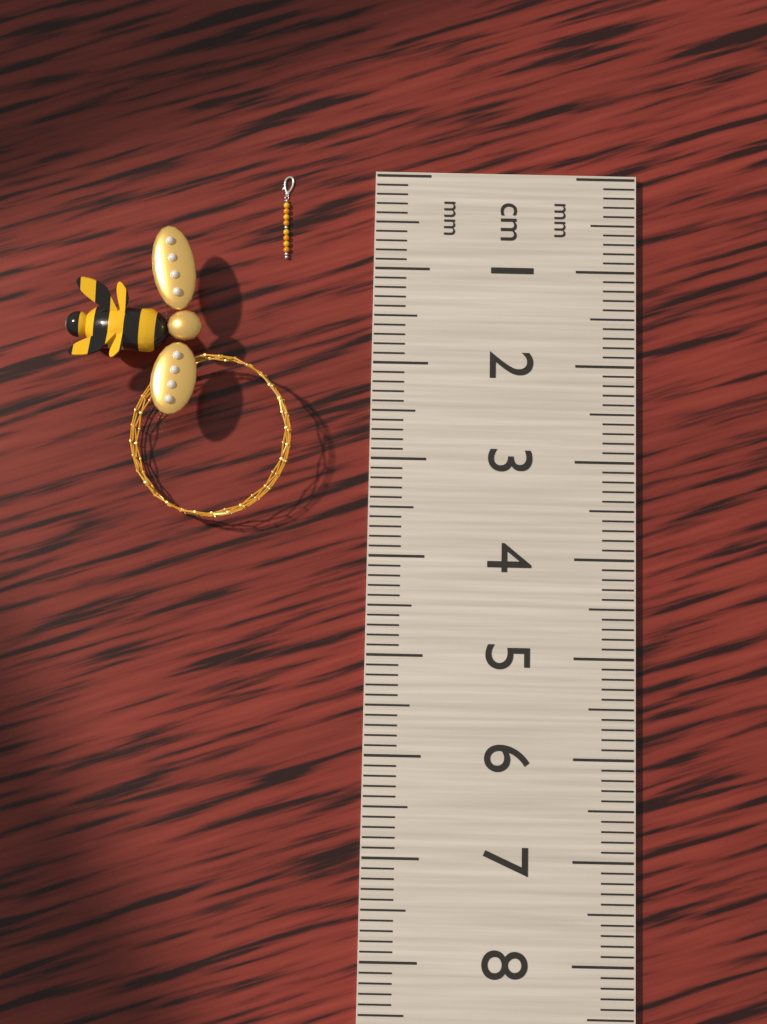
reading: 0.9 cm
